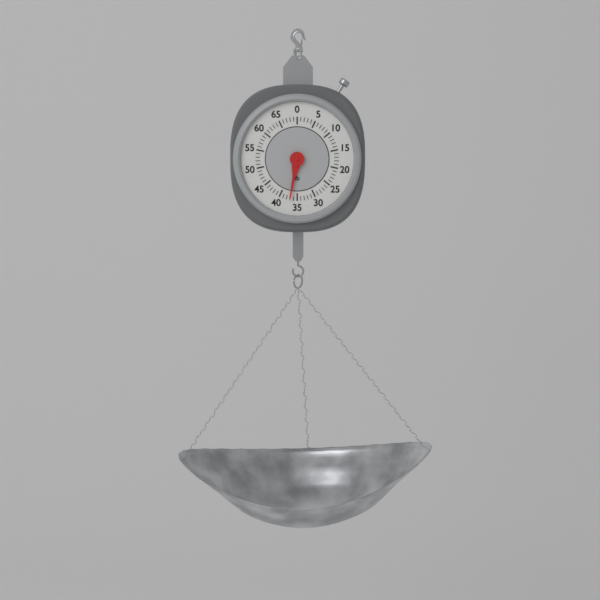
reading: 37 lb
